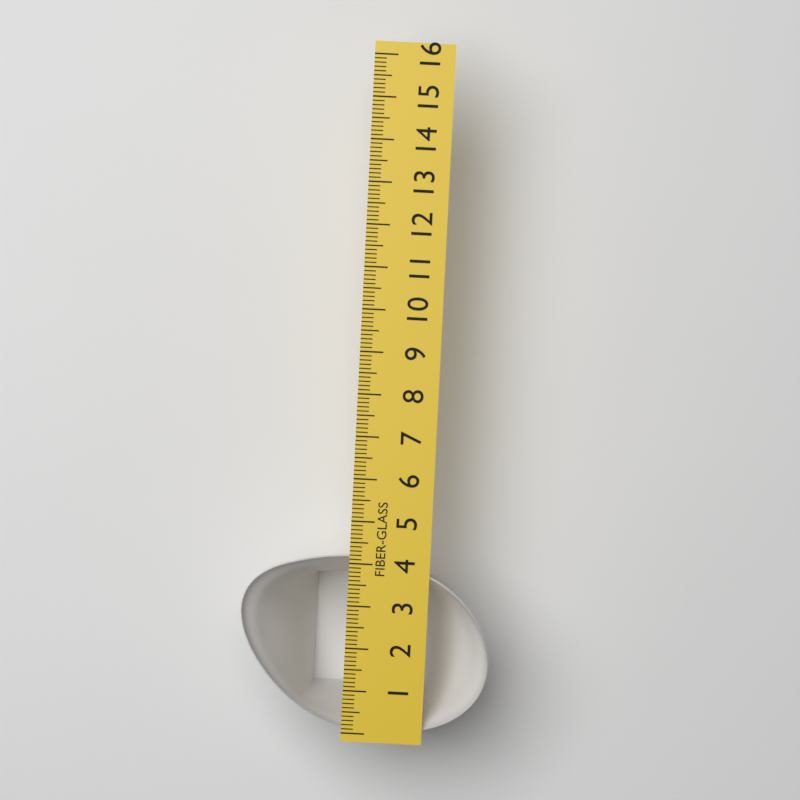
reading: 4.2 (no unit)
